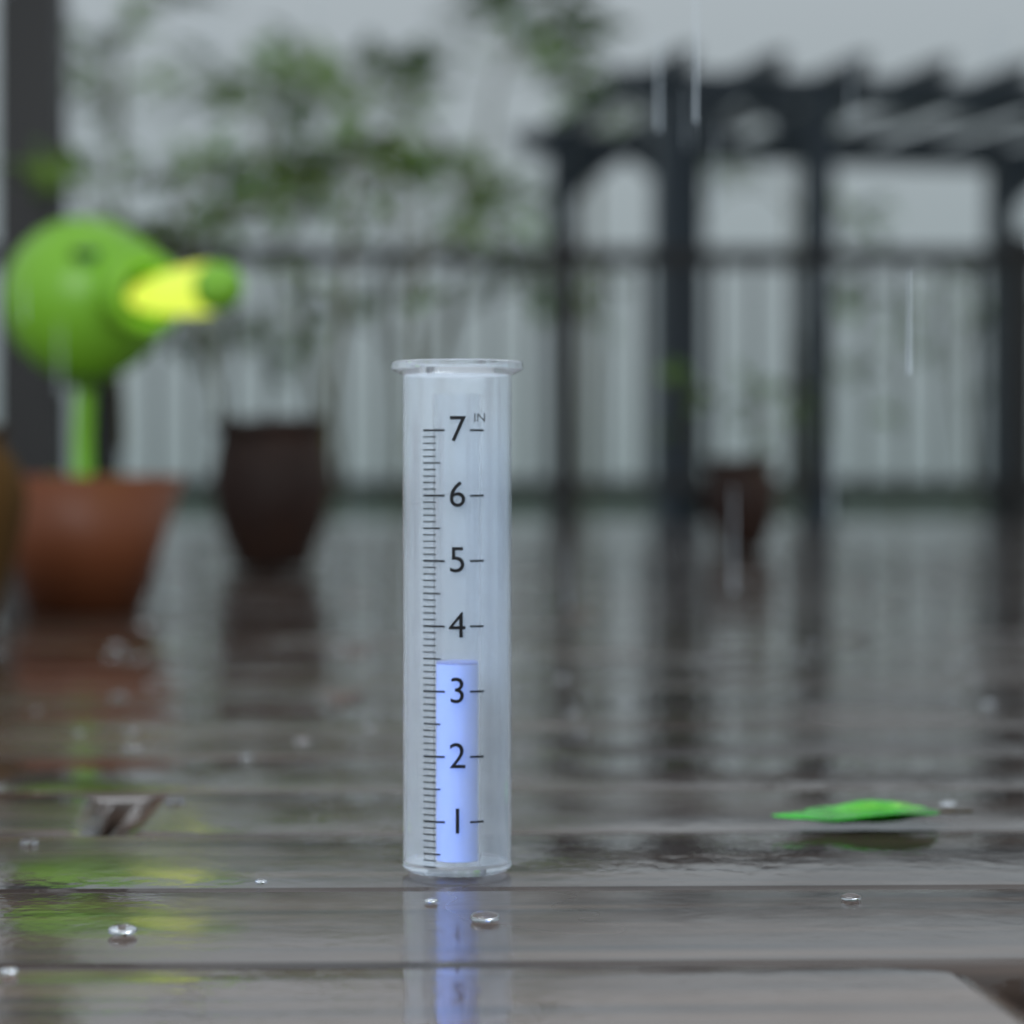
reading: 3.4 in
